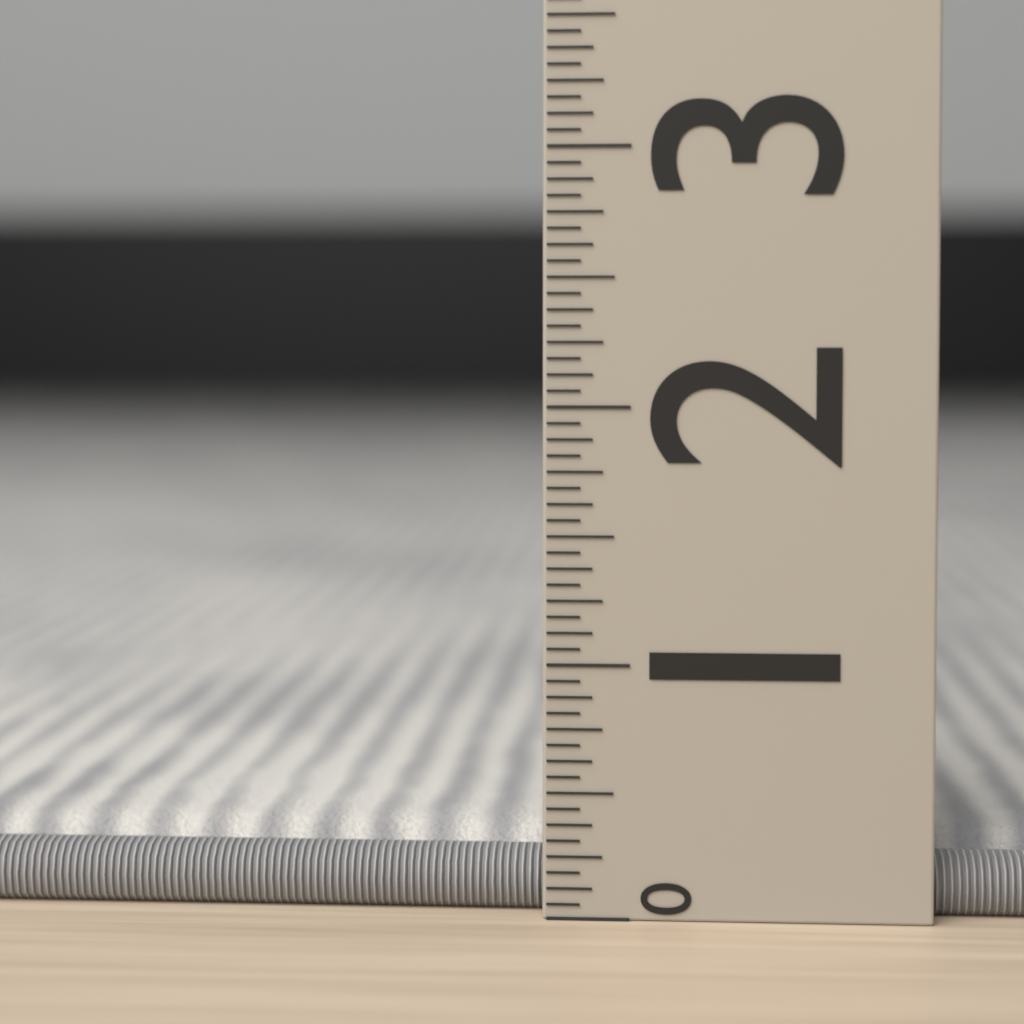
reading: 0.3125 (no unit)
